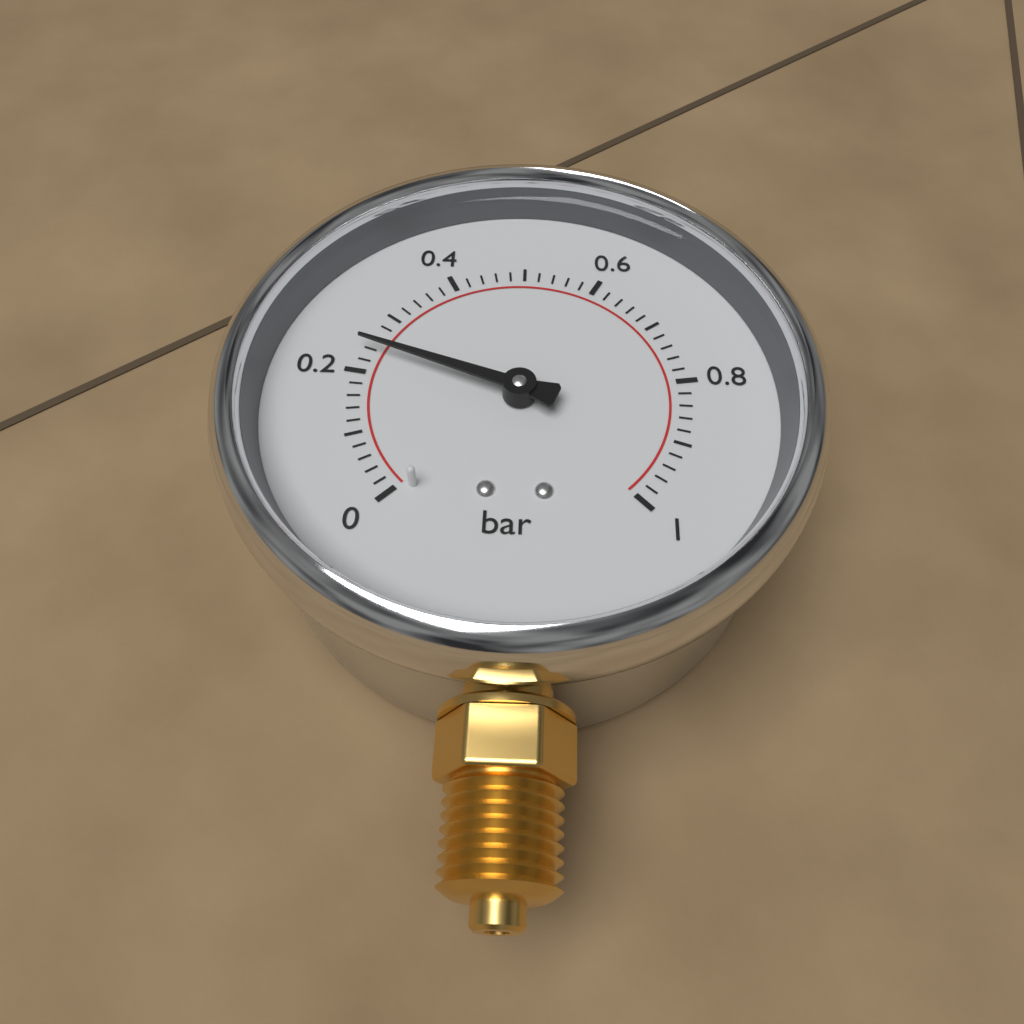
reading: 0.24 bar
